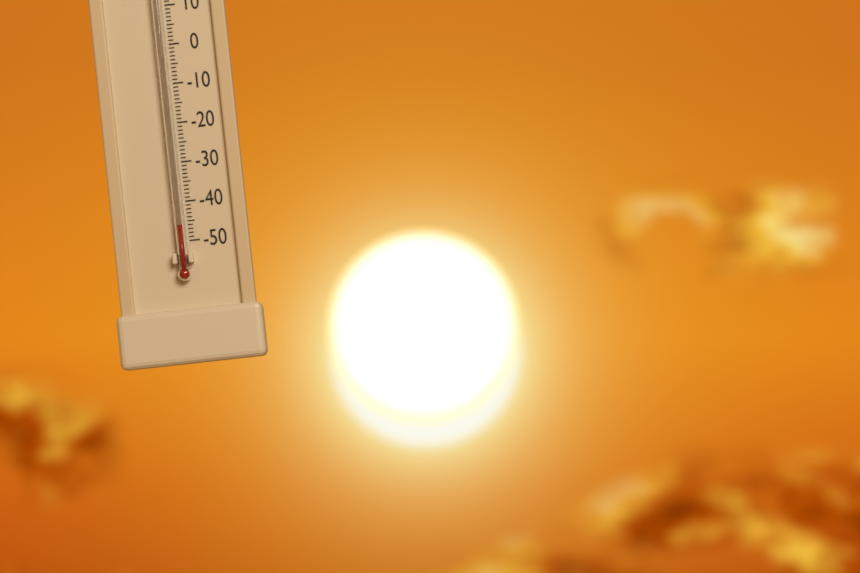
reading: -46 °C
